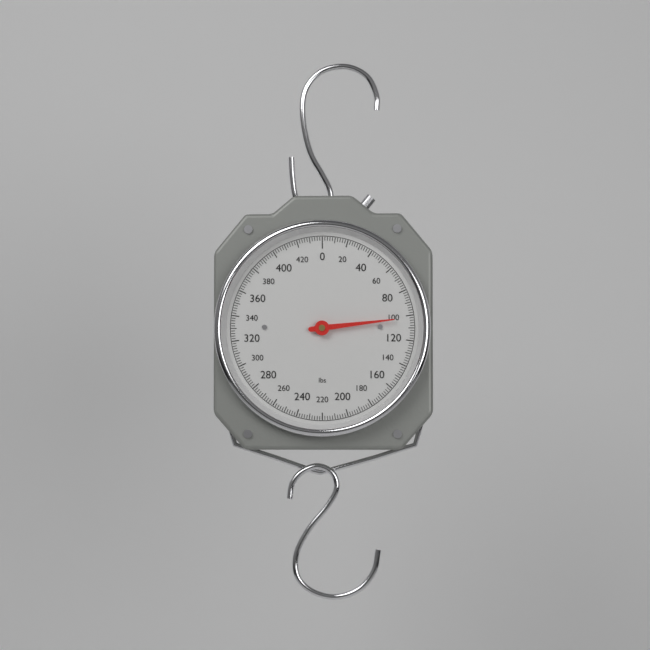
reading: 102 lbs
